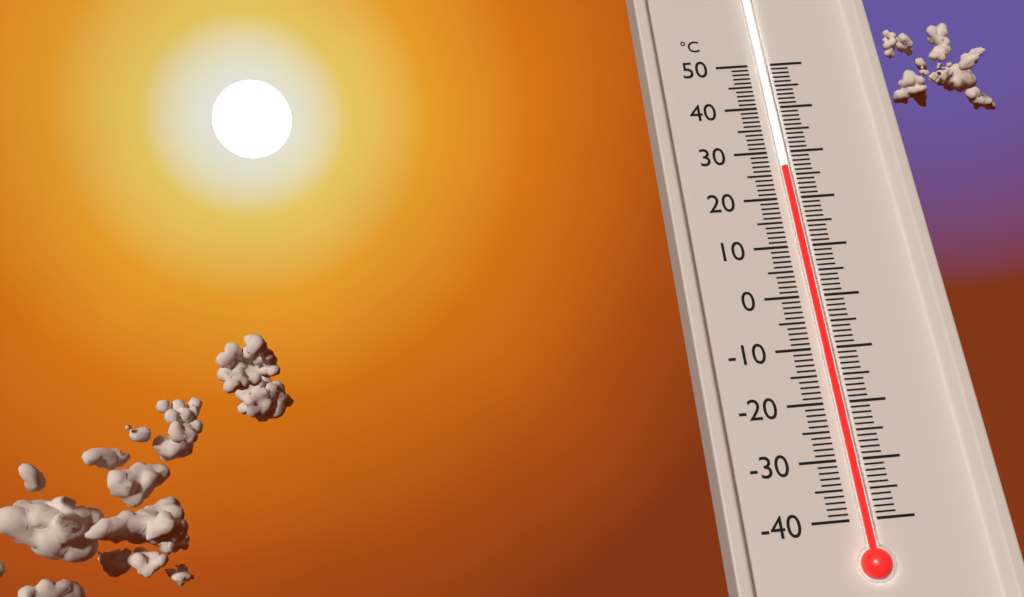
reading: 26 °C
